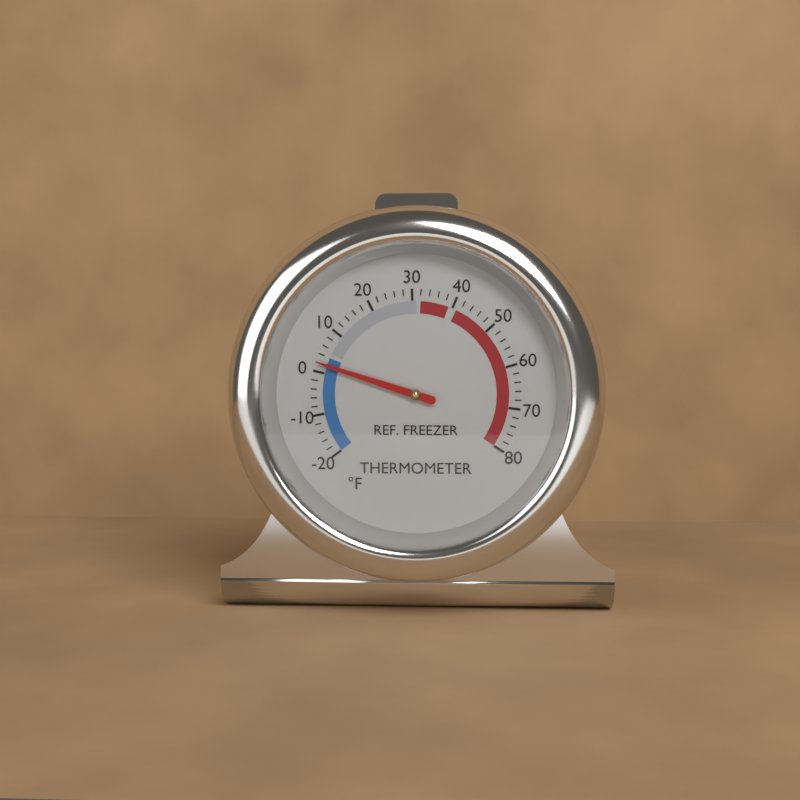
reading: 2 °F
